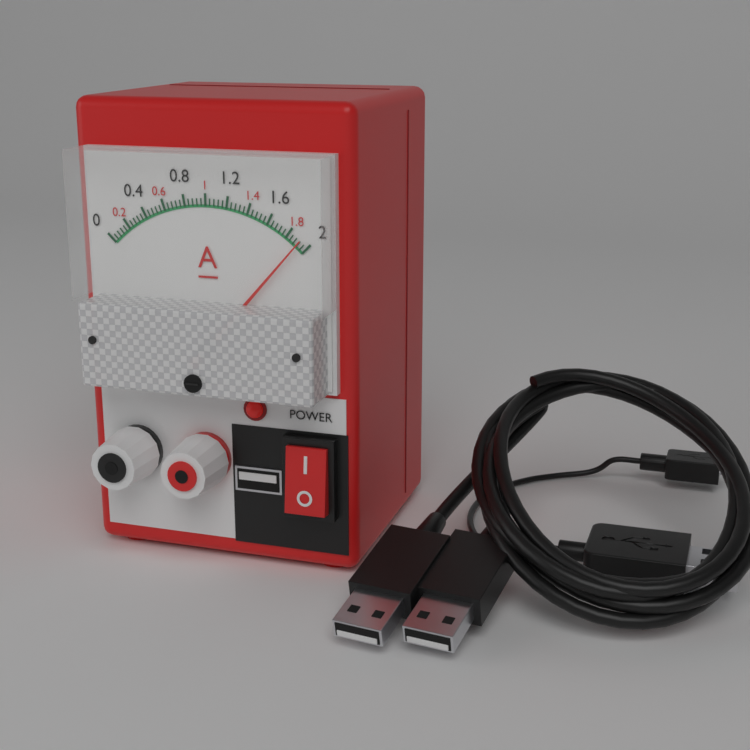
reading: 1.92 A
